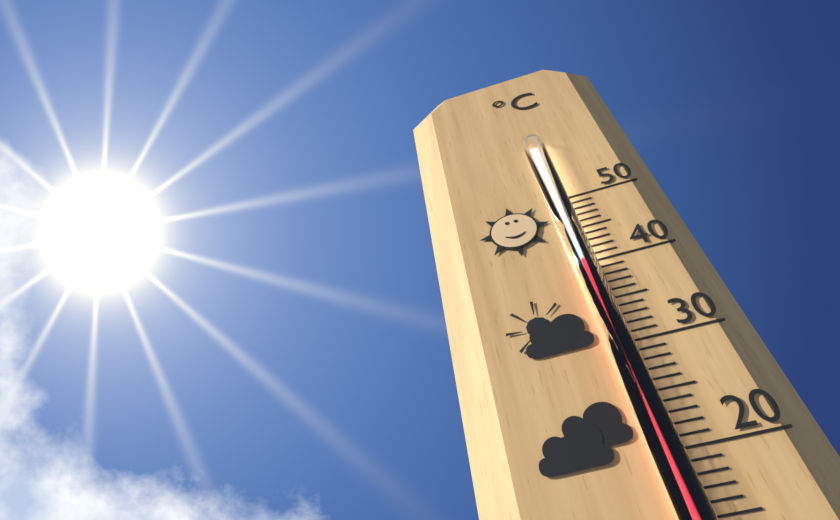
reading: 40 °C
